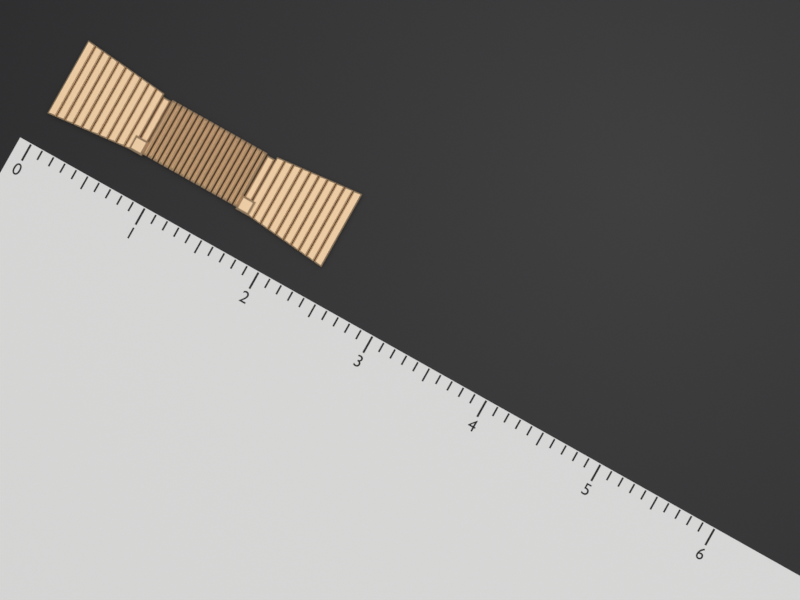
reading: 2.4 (no unit)
